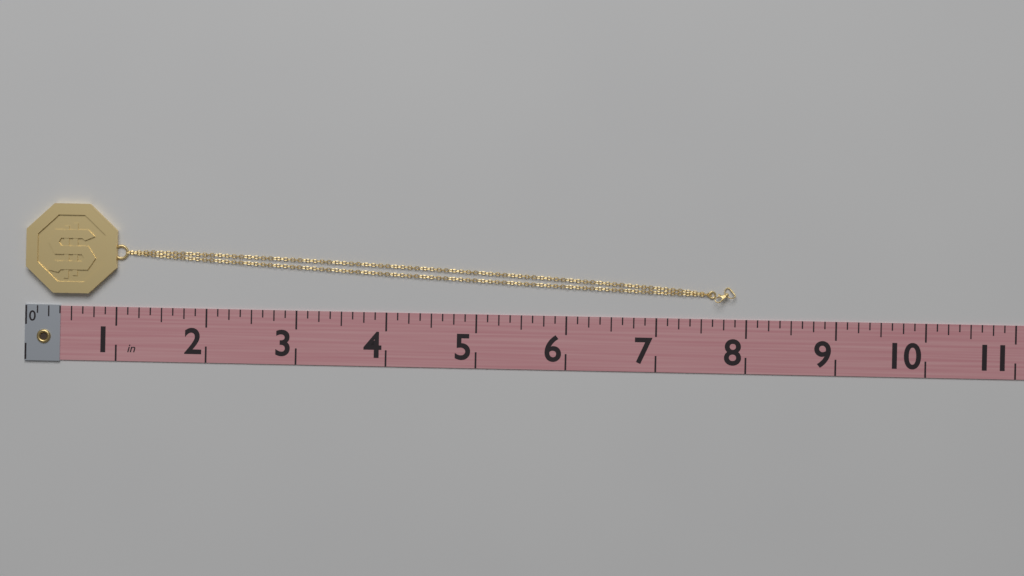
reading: 7.875 in
